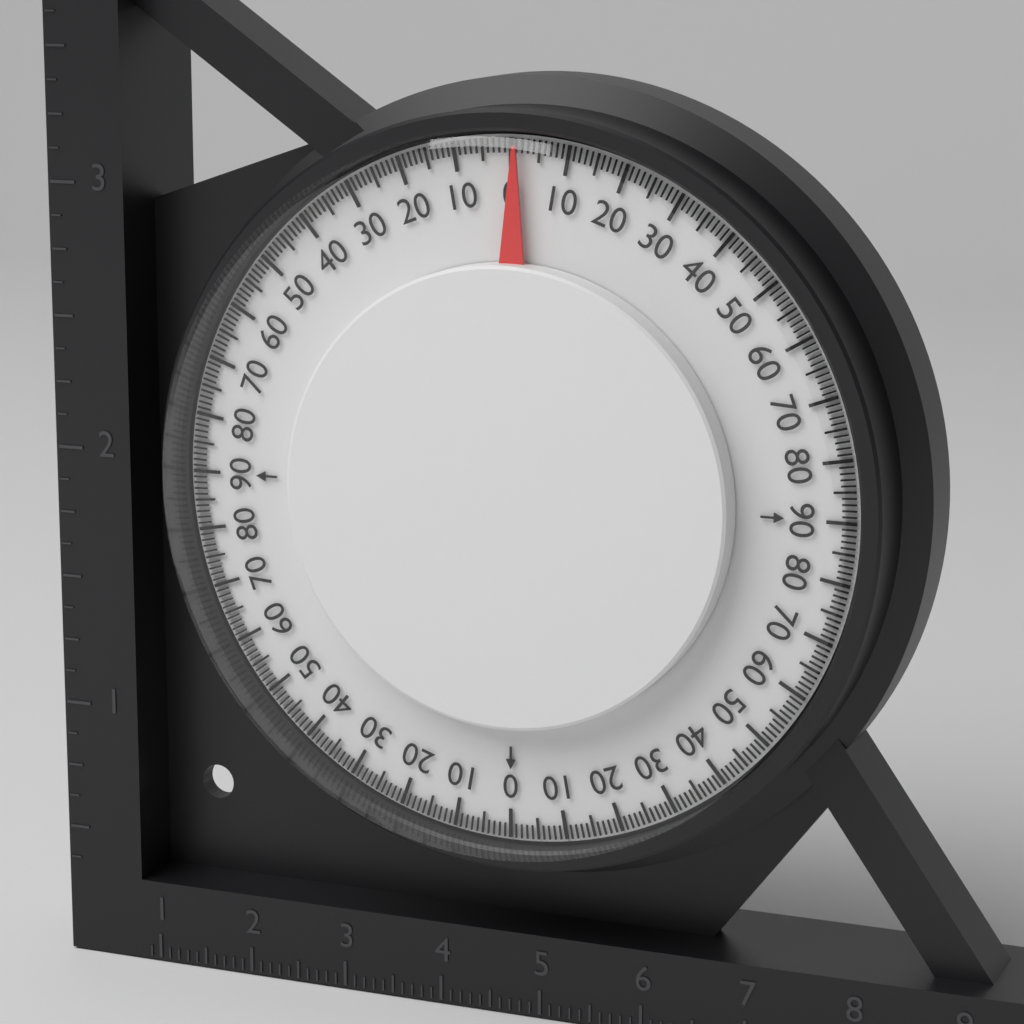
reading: 1 (no unit)
